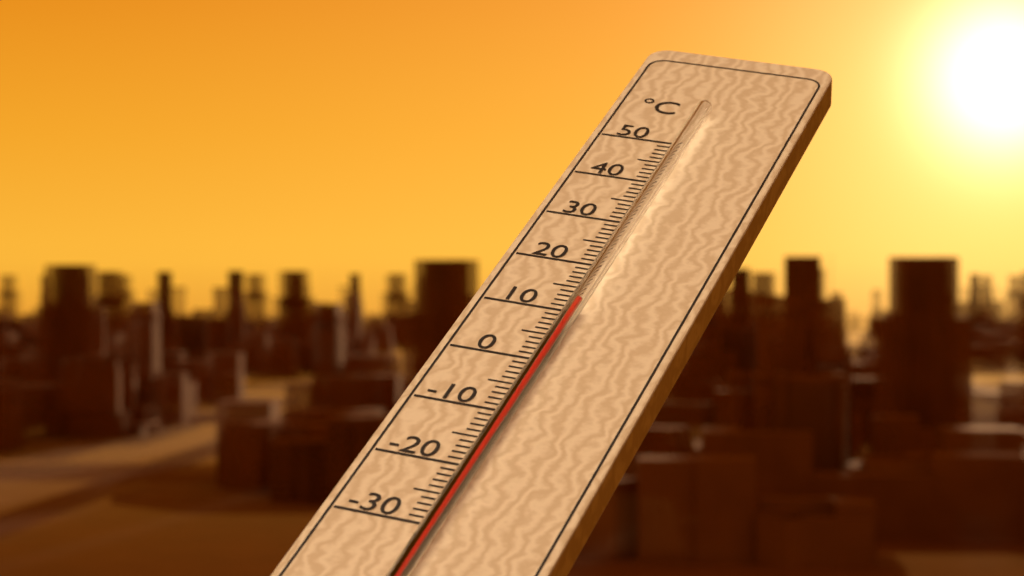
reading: 10 °C
